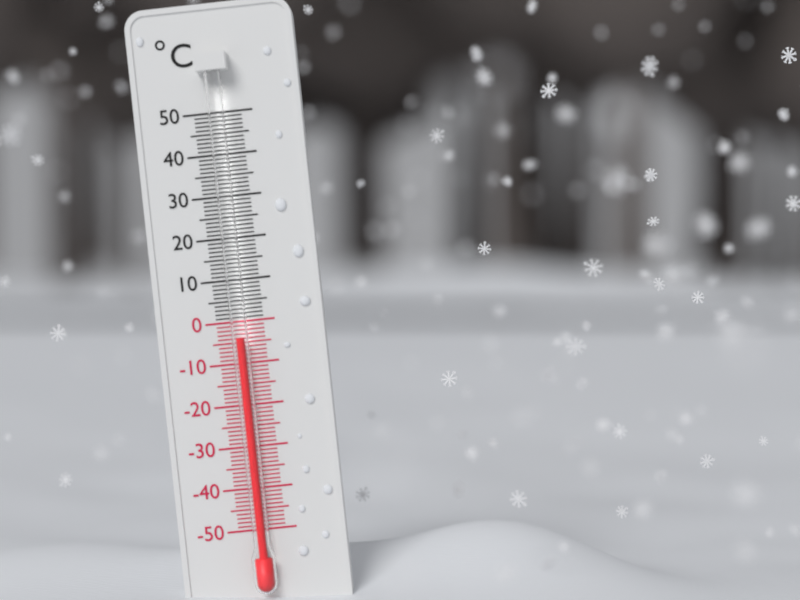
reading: -4 °C
